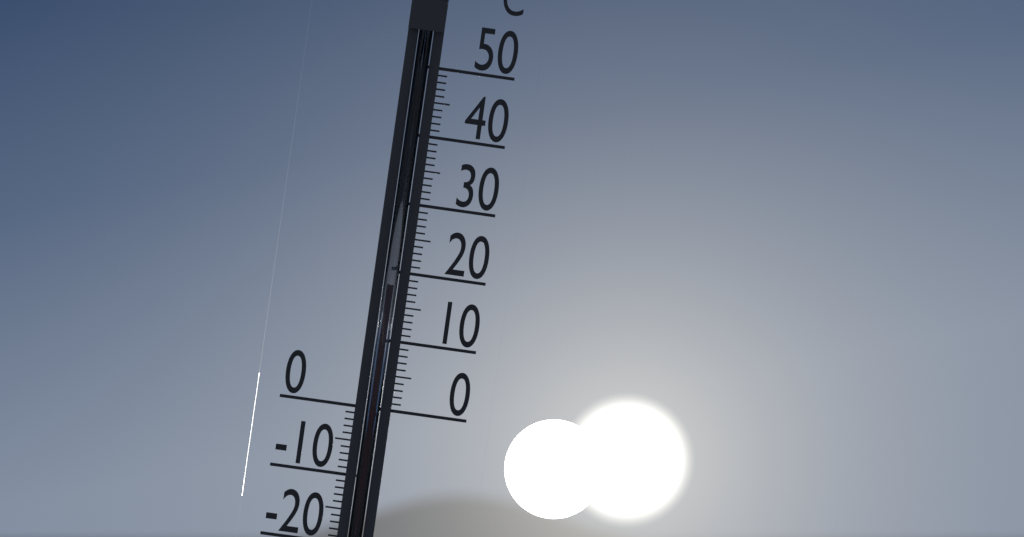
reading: 18 °C
